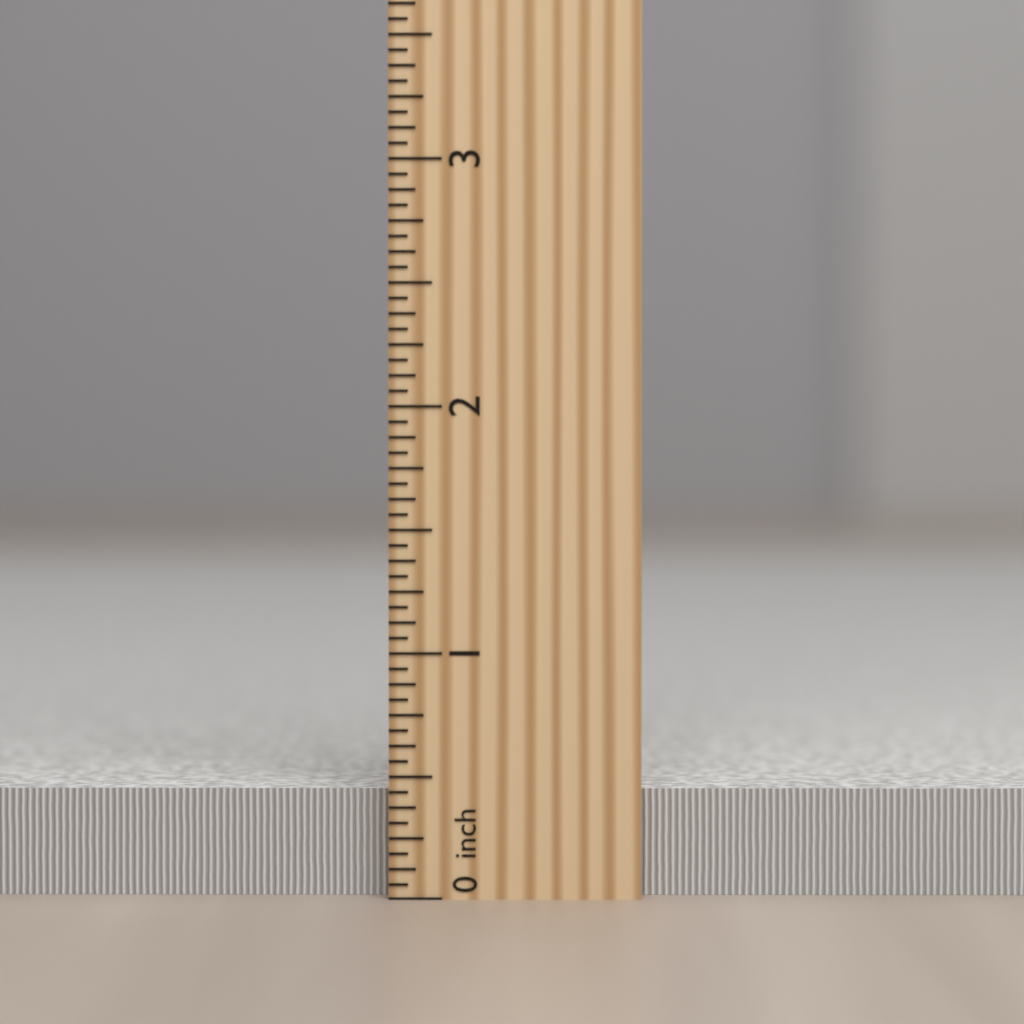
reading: 0.4375 inch
